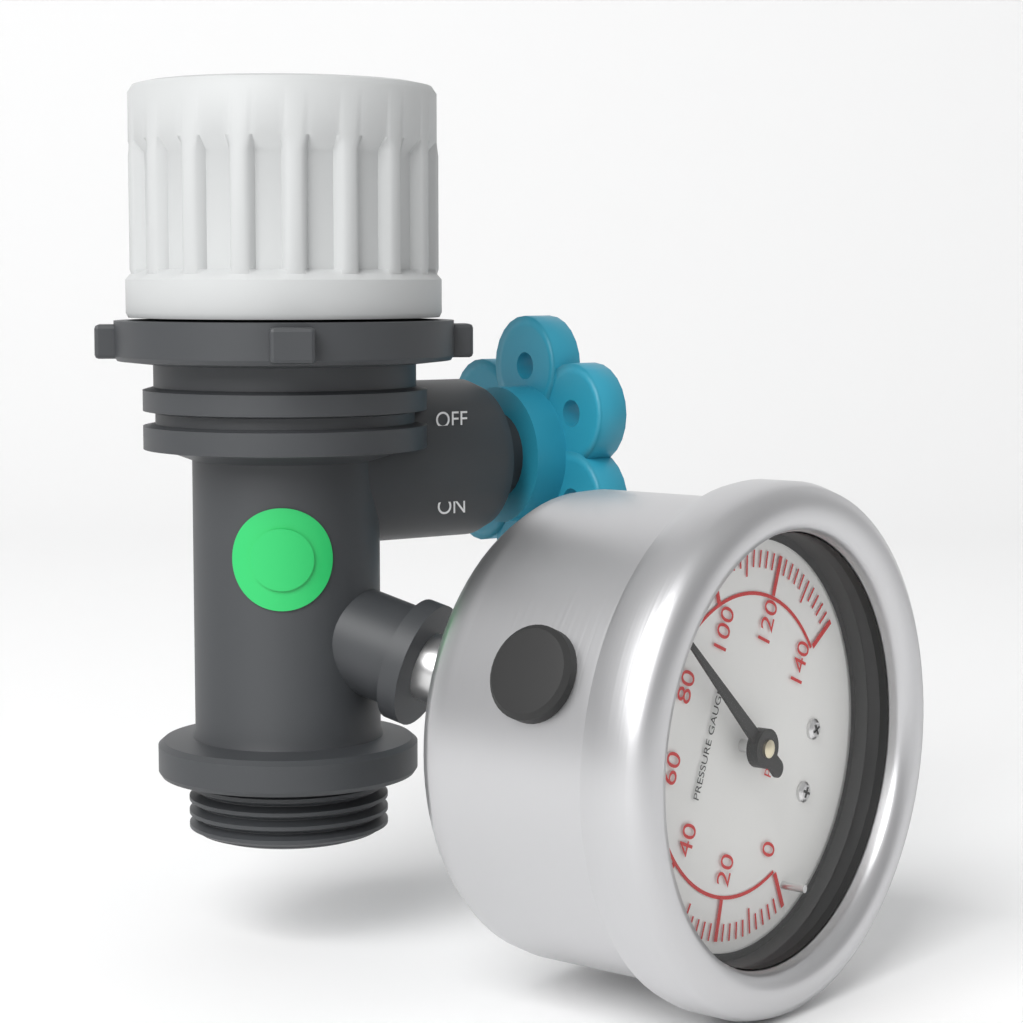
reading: 84 psi
